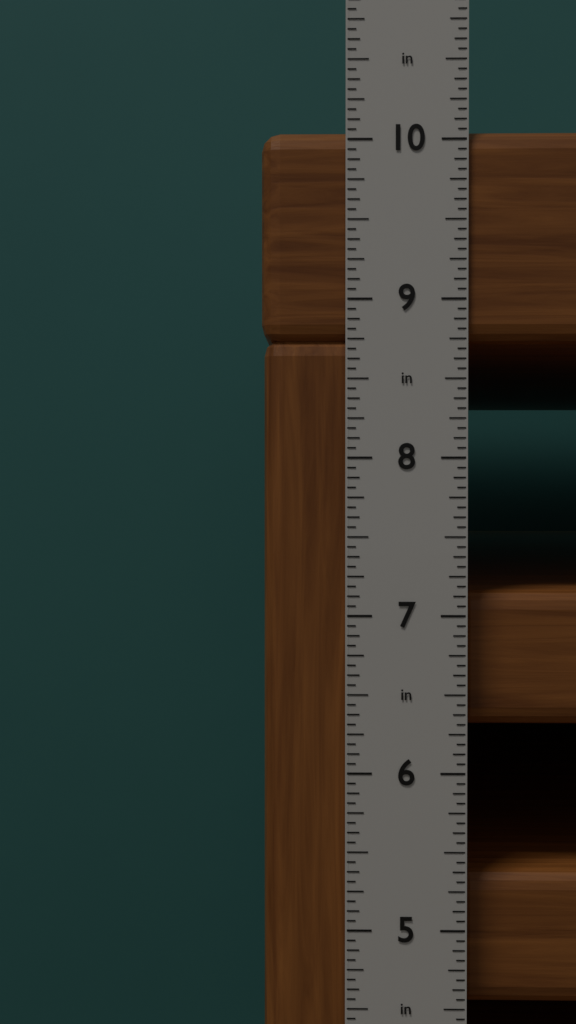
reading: 10.0625 in
